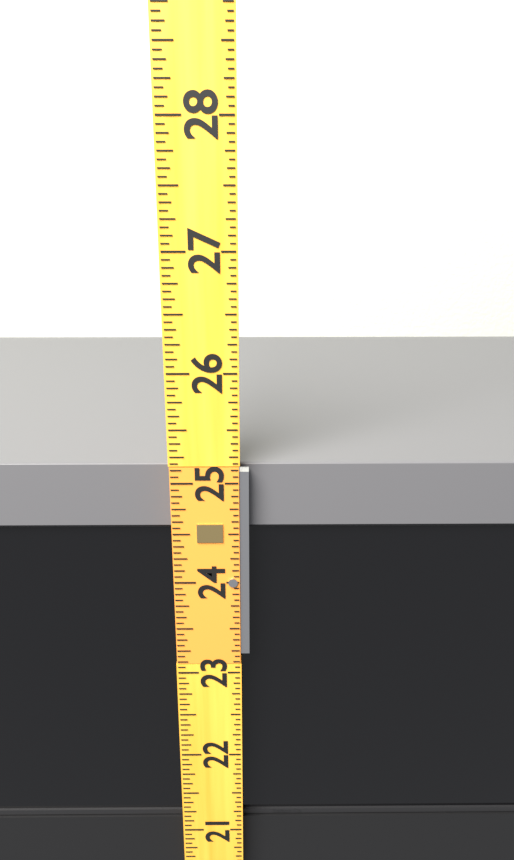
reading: 25.1250 (no unit)
